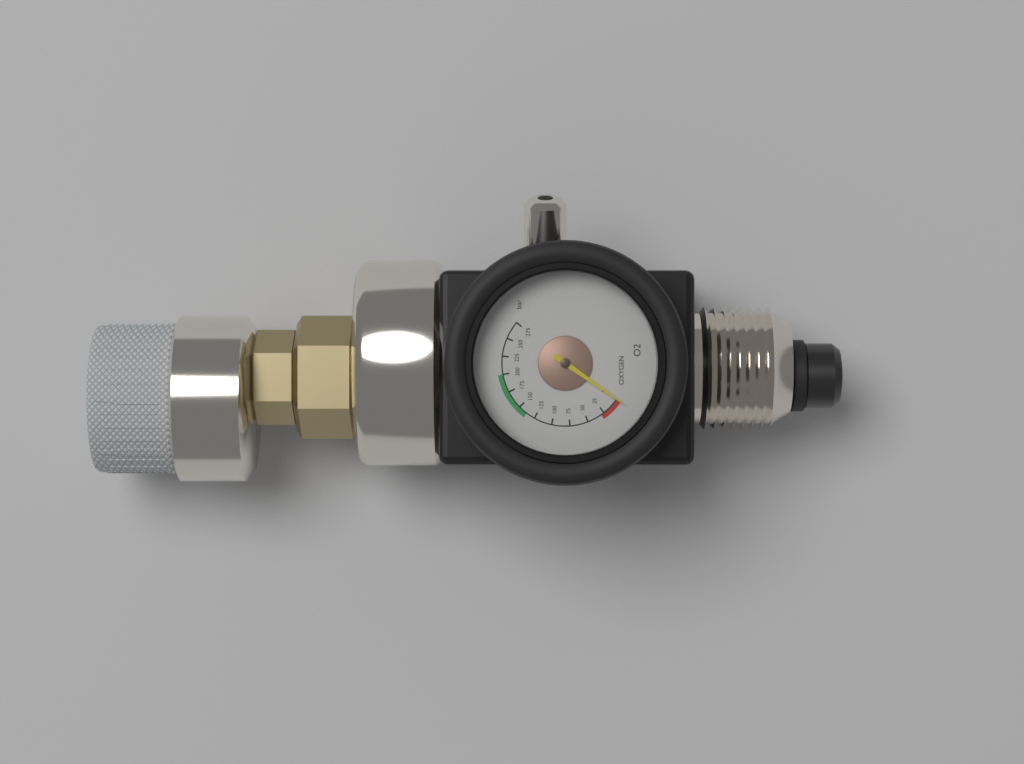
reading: 0 bar
